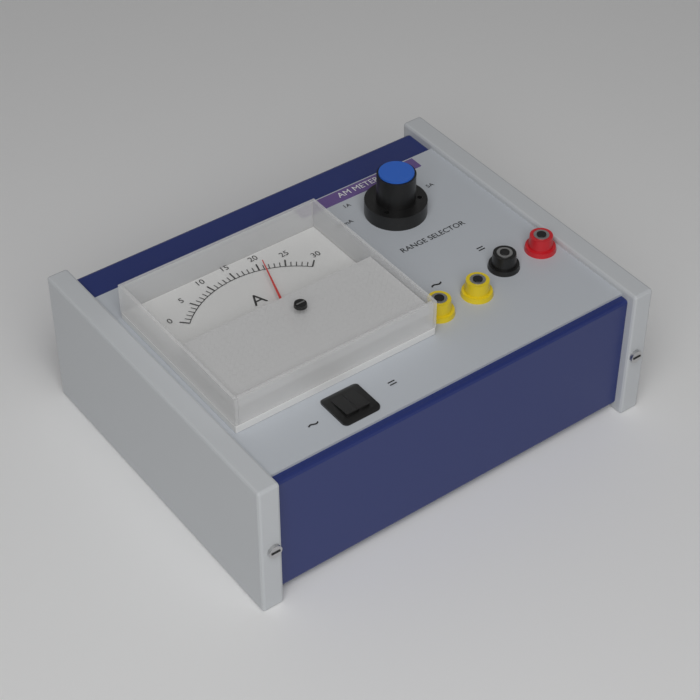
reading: 21 A
